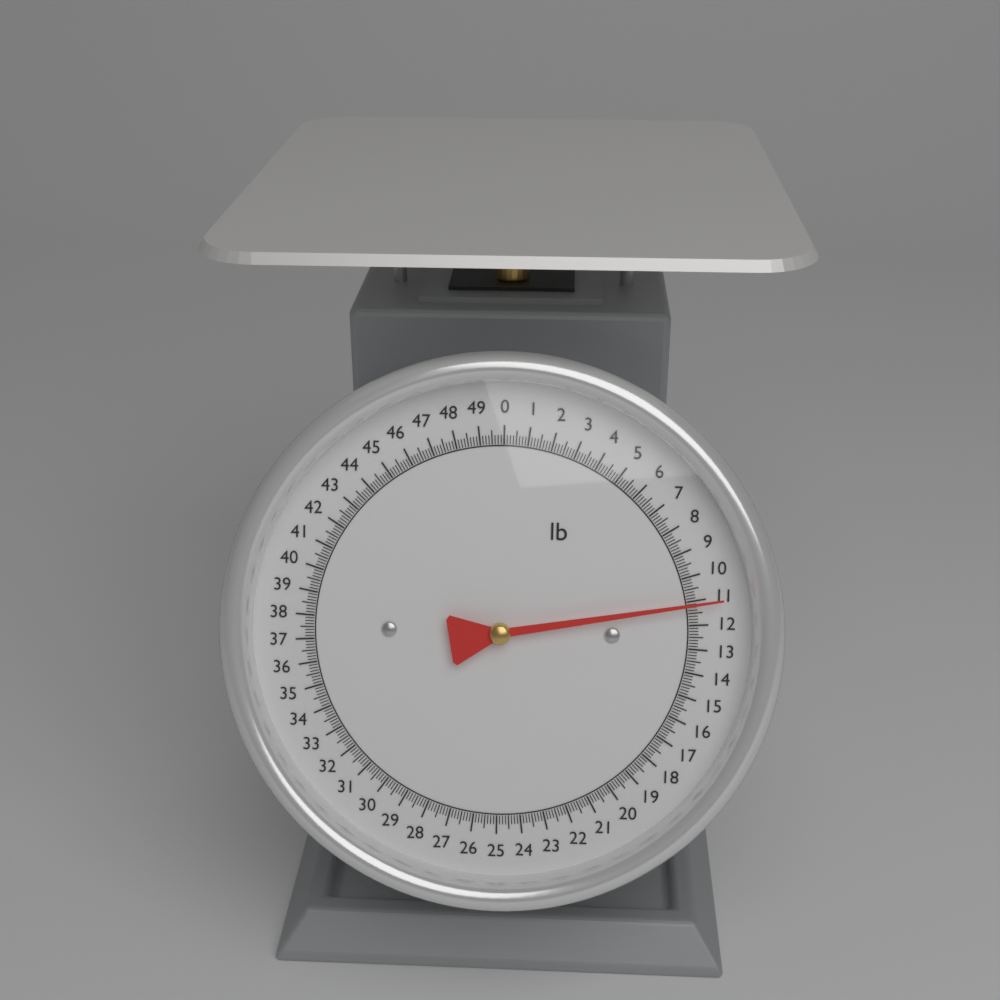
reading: 11.125 lb
